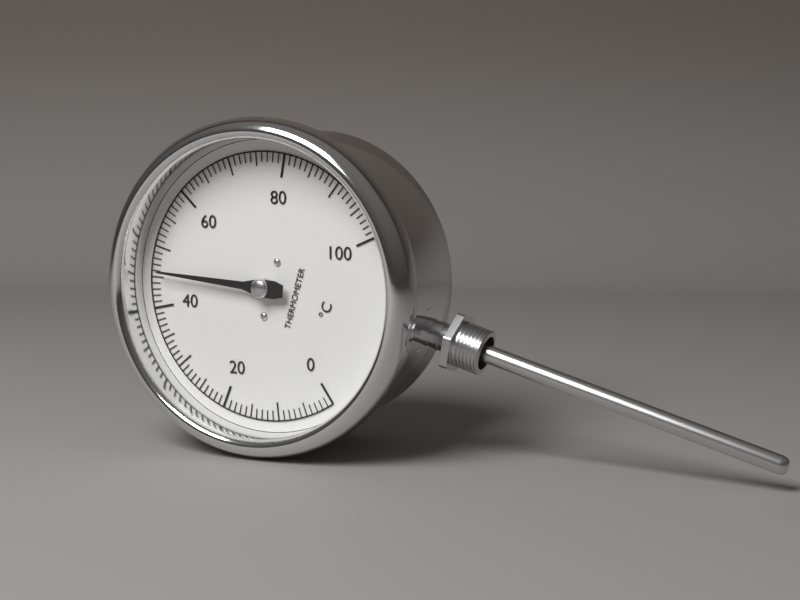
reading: 46 °C
